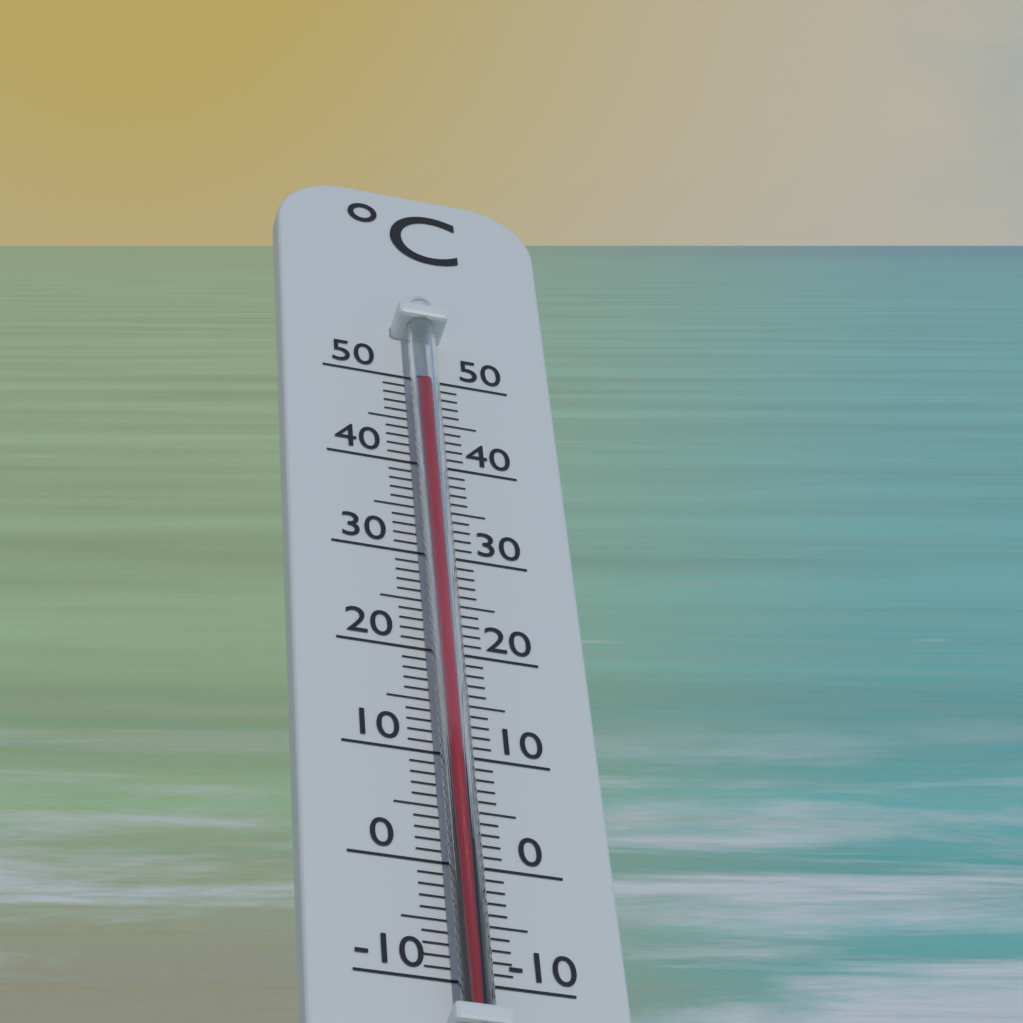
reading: 48 °C
